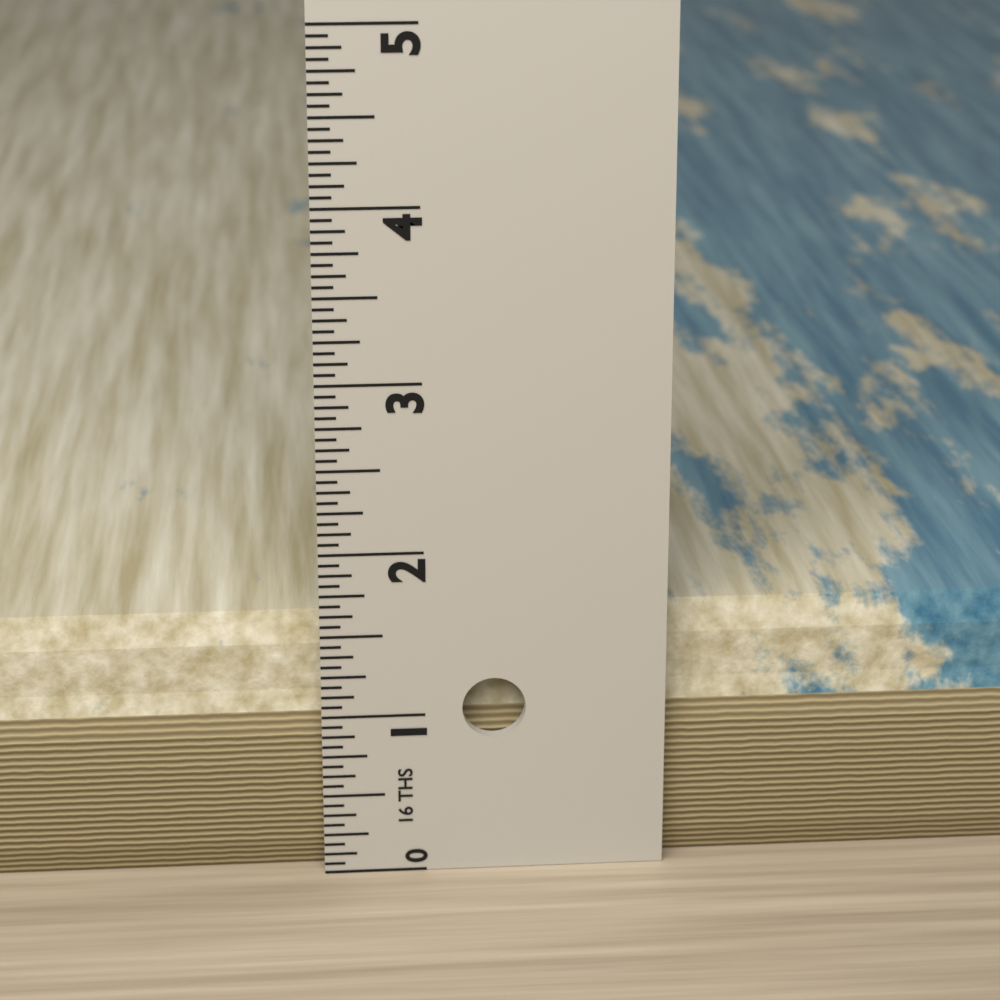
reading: 1.5625 in
